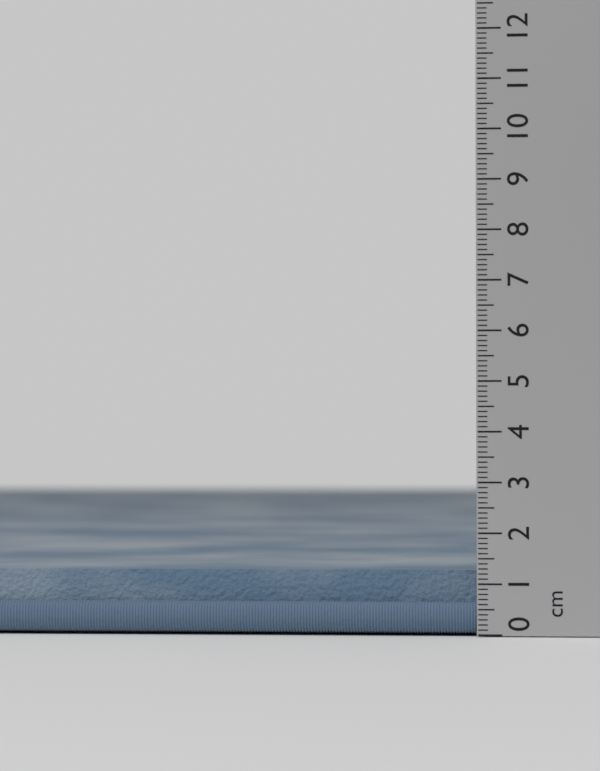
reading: 1.3 cm
